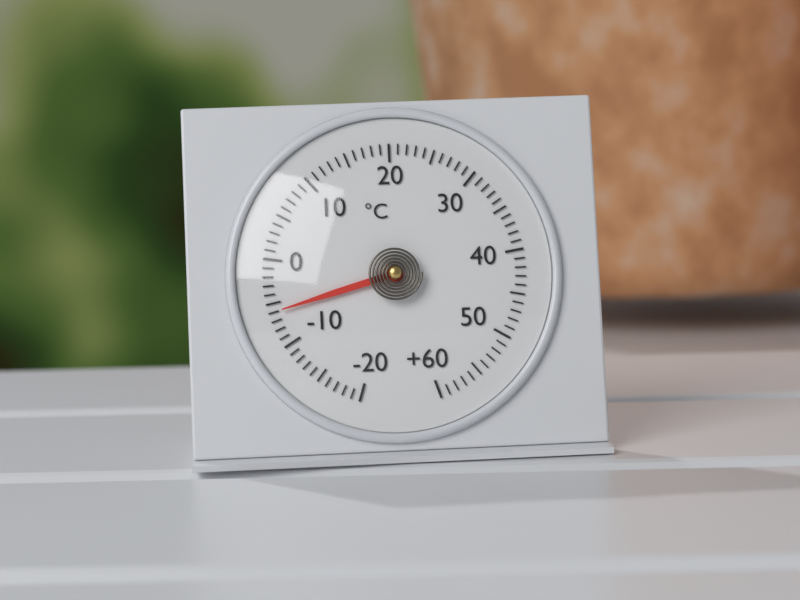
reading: -6 °C
